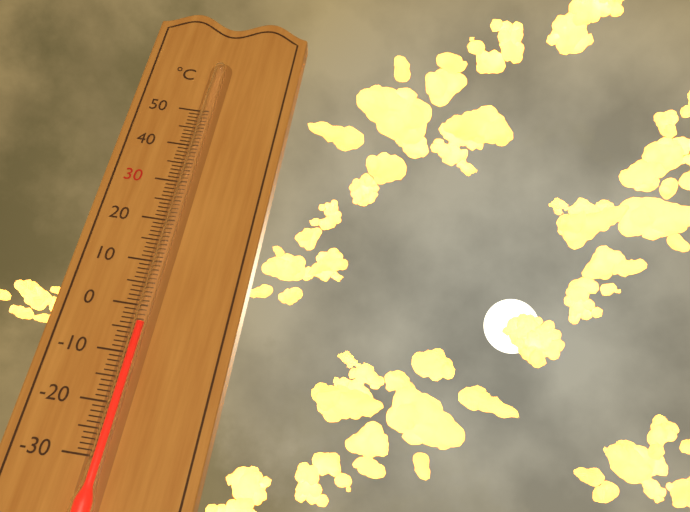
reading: -4 °C
